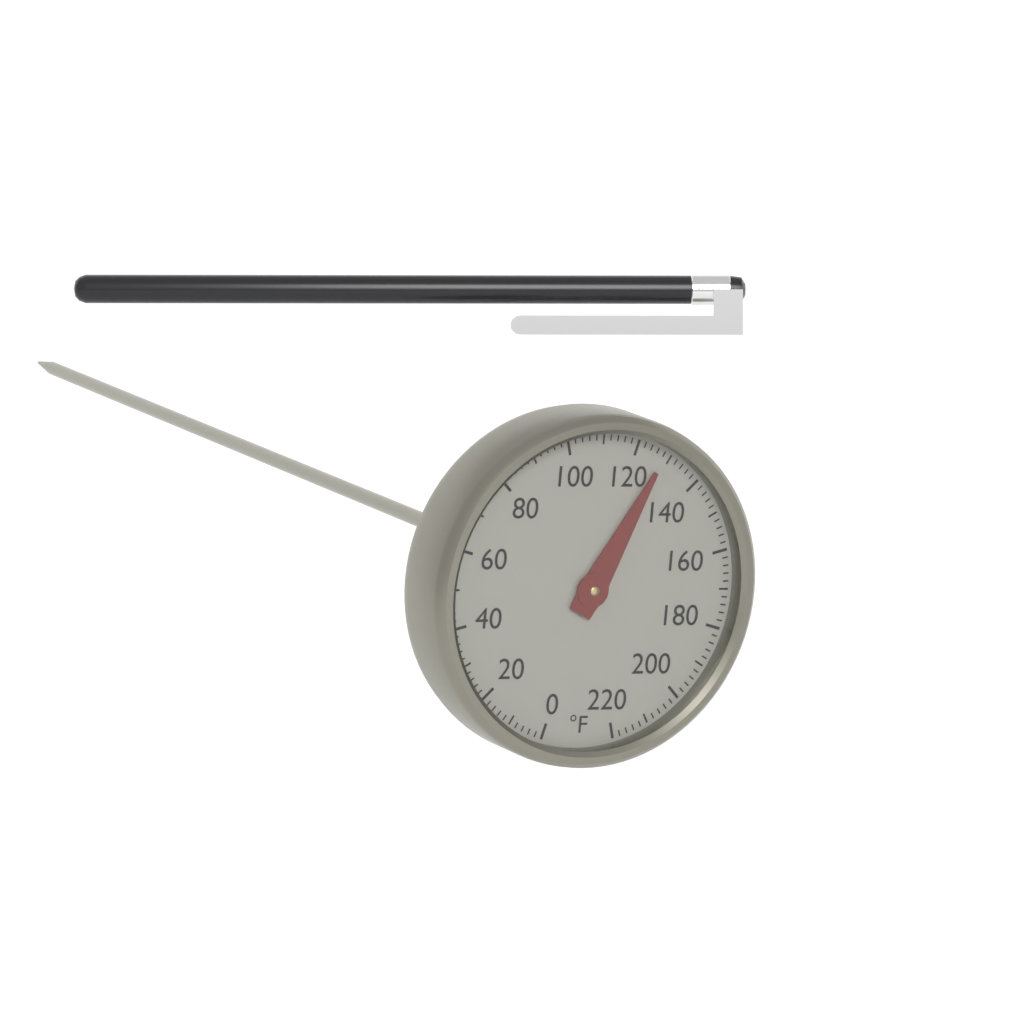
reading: 128 °F
